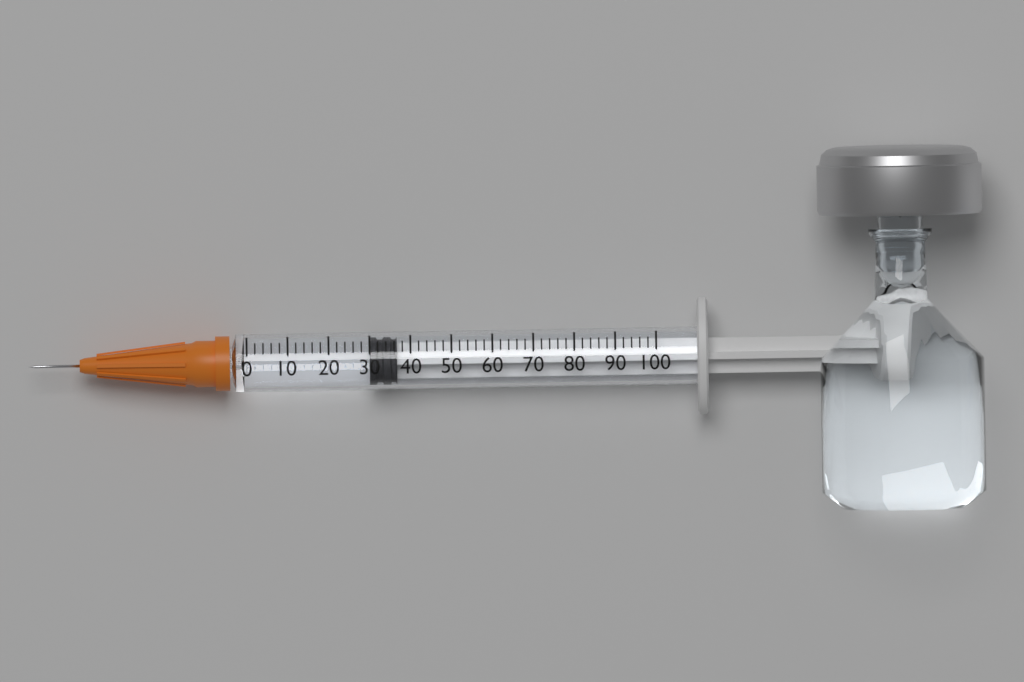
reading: 30 (no unit)
